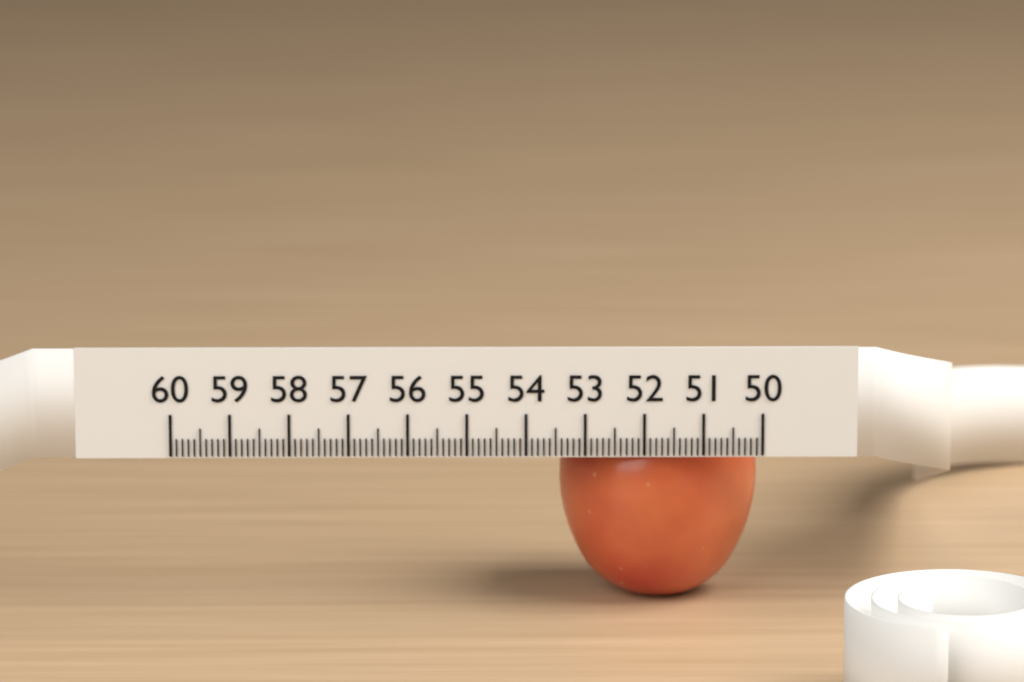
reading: 53.4 (no unit)
